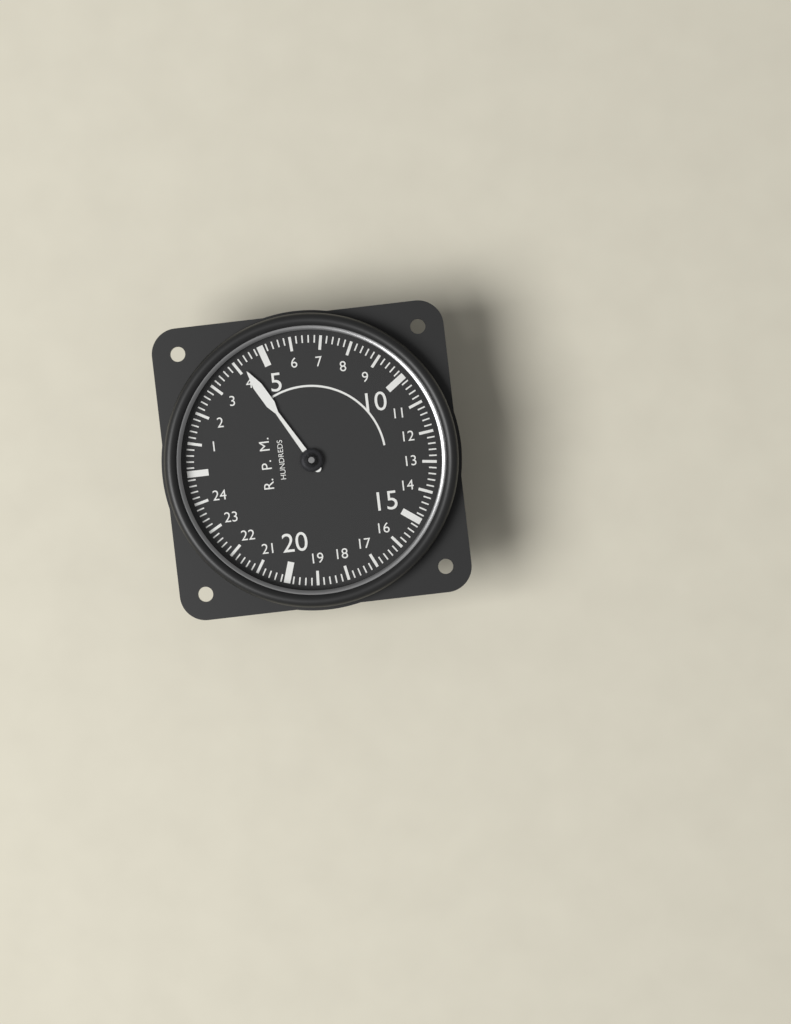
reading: 4.2 RPM x100
